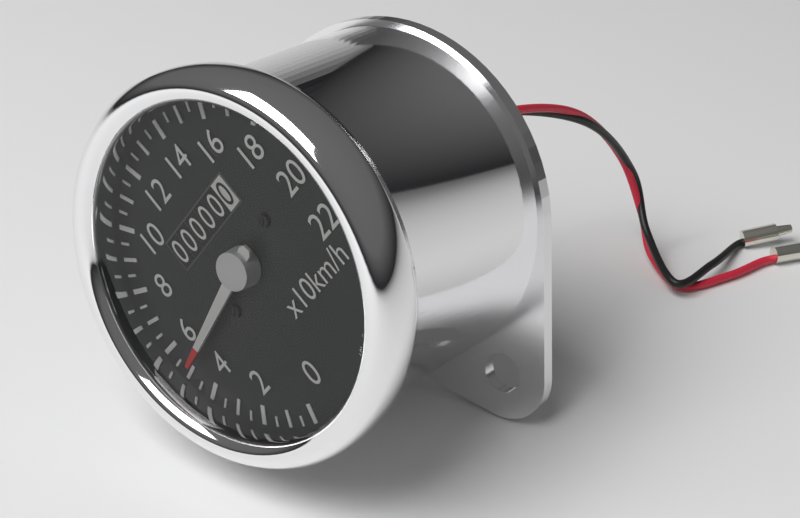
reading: 50 km/h
